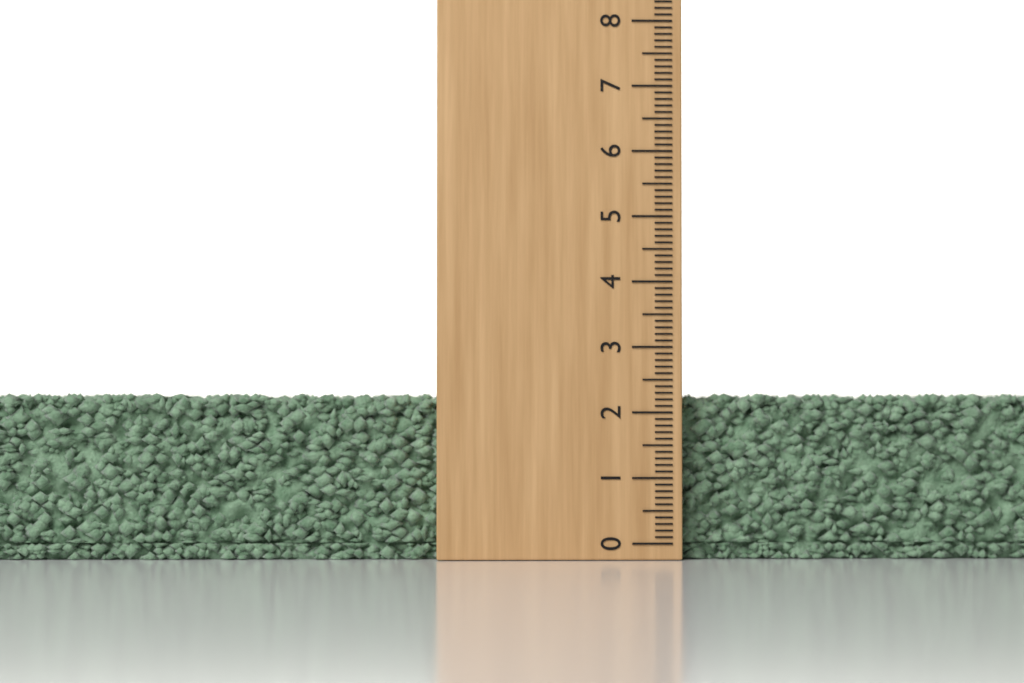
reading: 2.3 (no unit)
